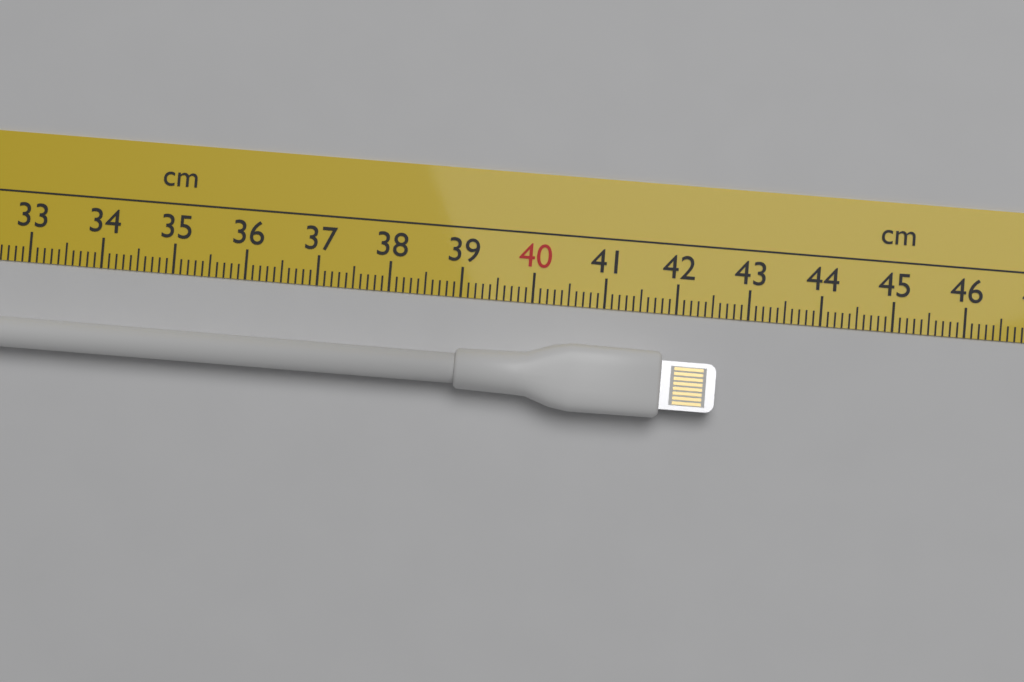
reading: 42.6 cm
